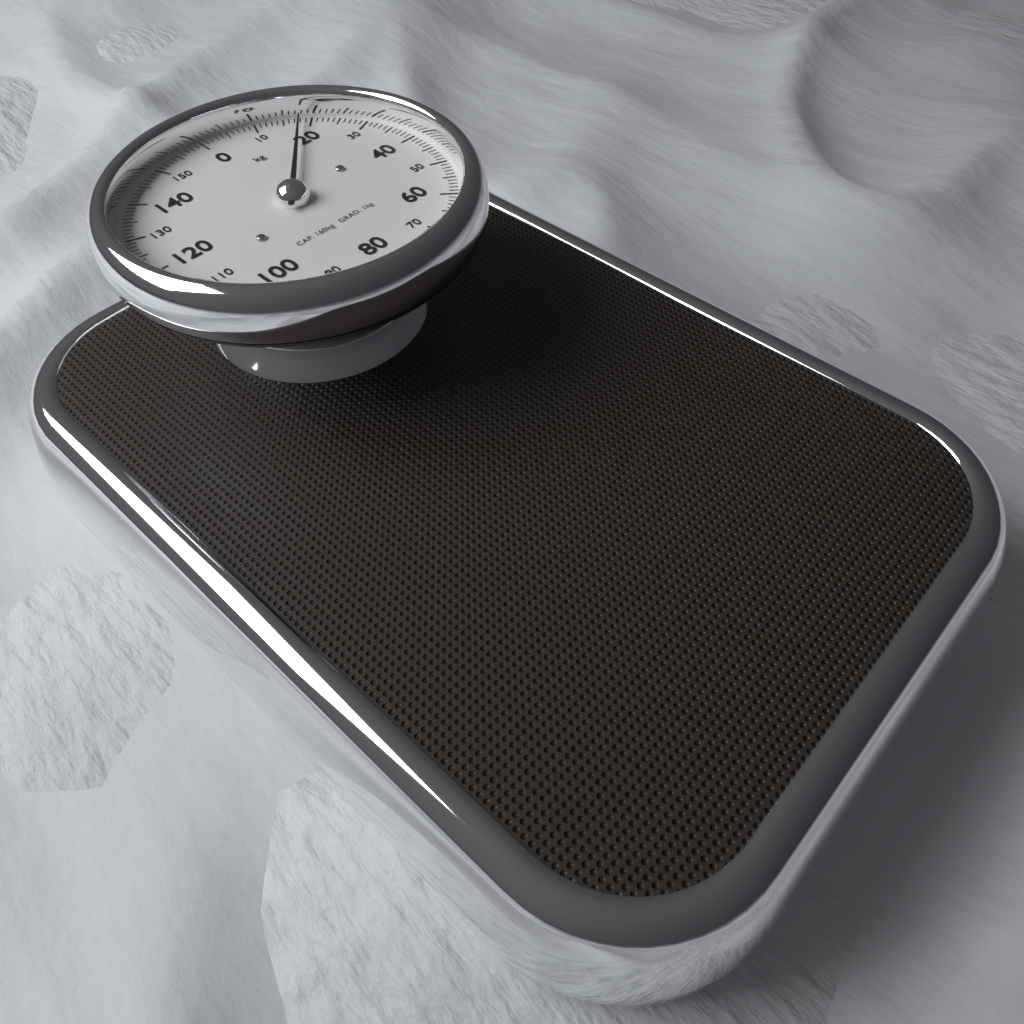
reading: 18 kg
